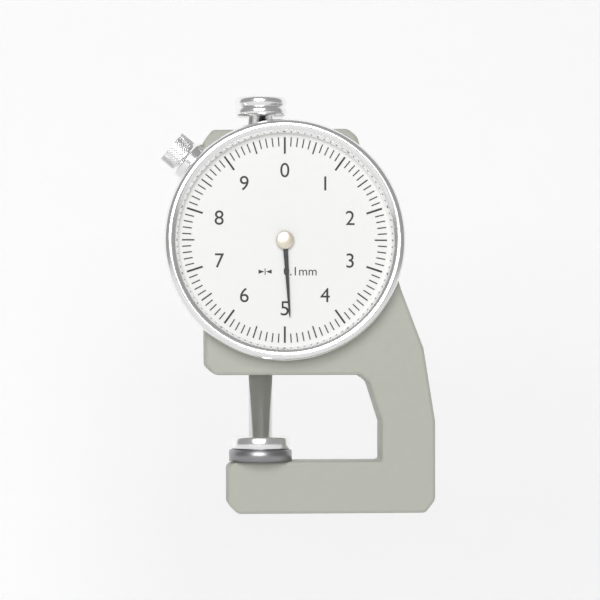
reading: 4.9 mm
